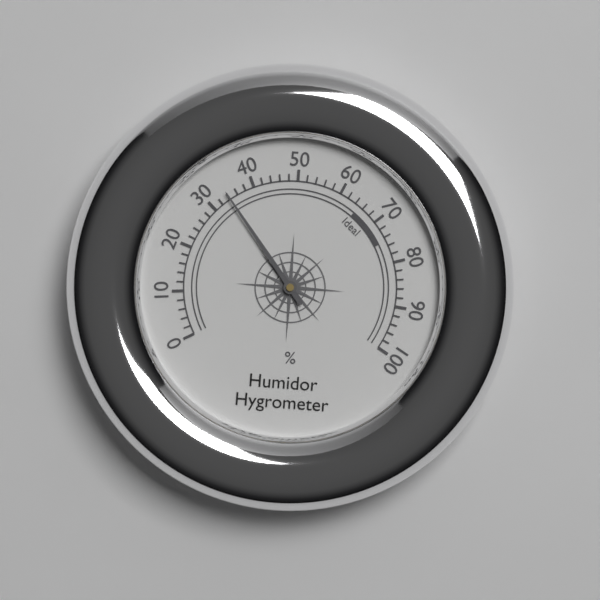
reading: 34 %
